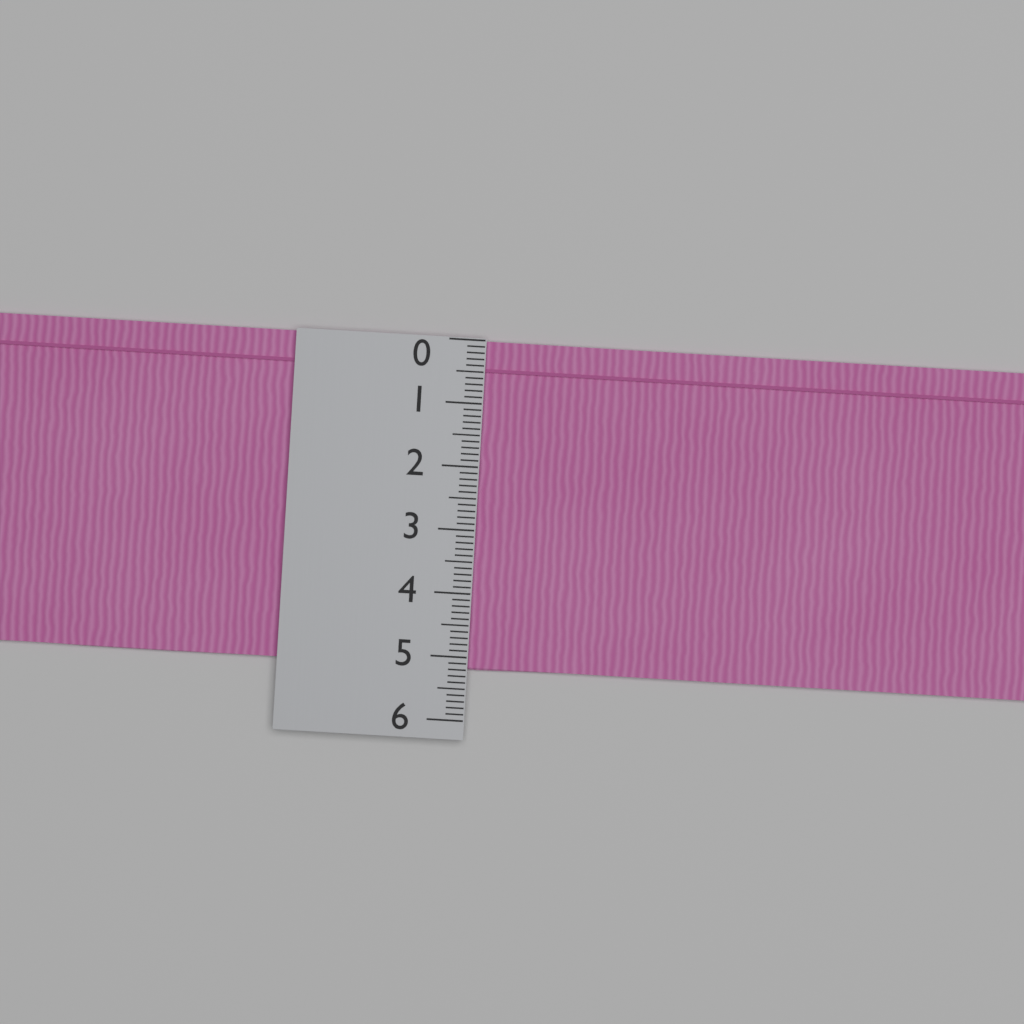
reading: 5.2 (no unit)
